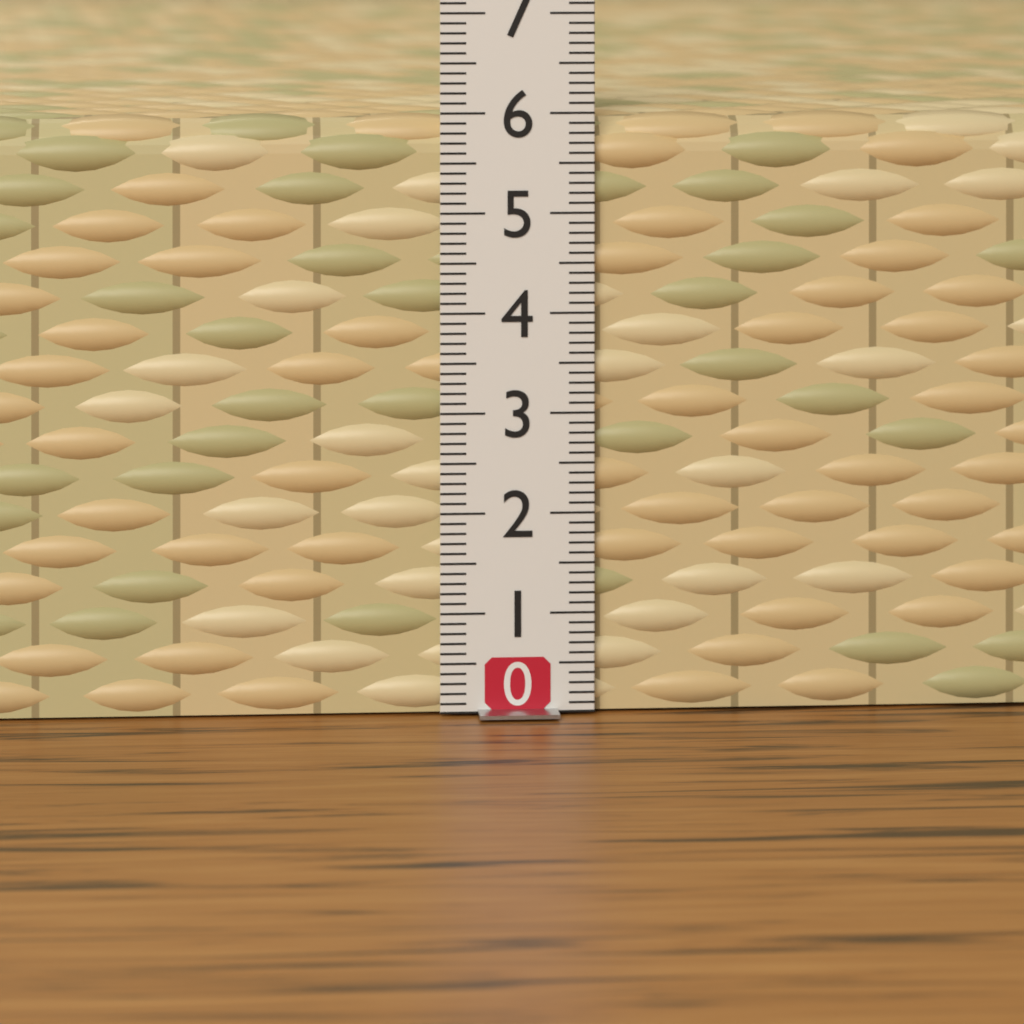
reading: 6.0 (no unit)
